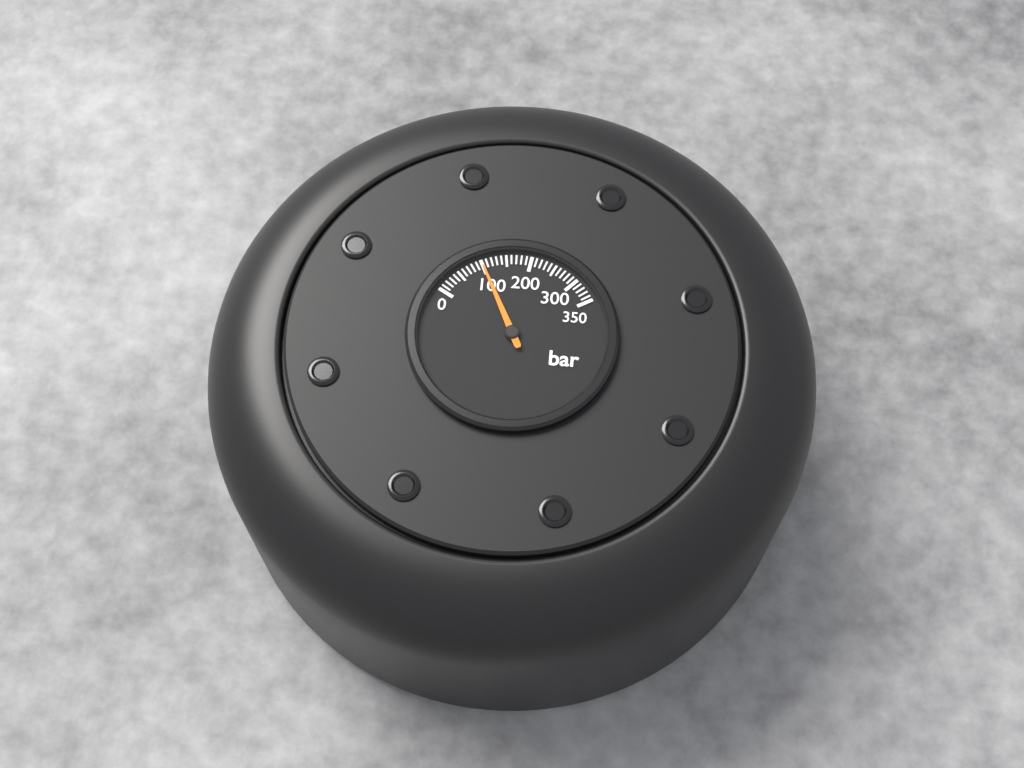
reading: 100 bar
